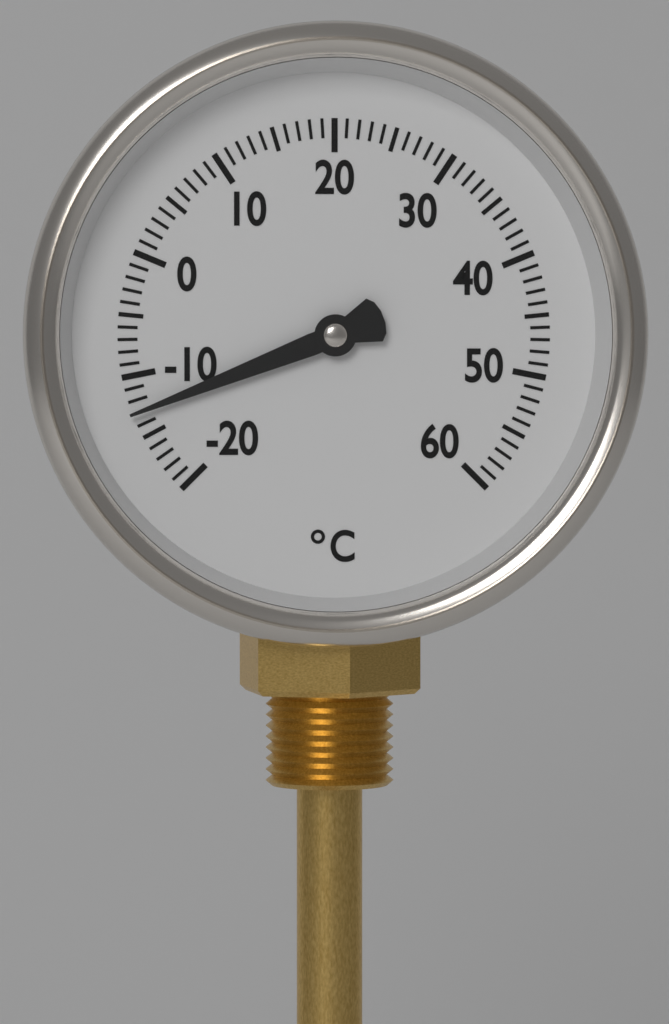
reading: -13 °C
